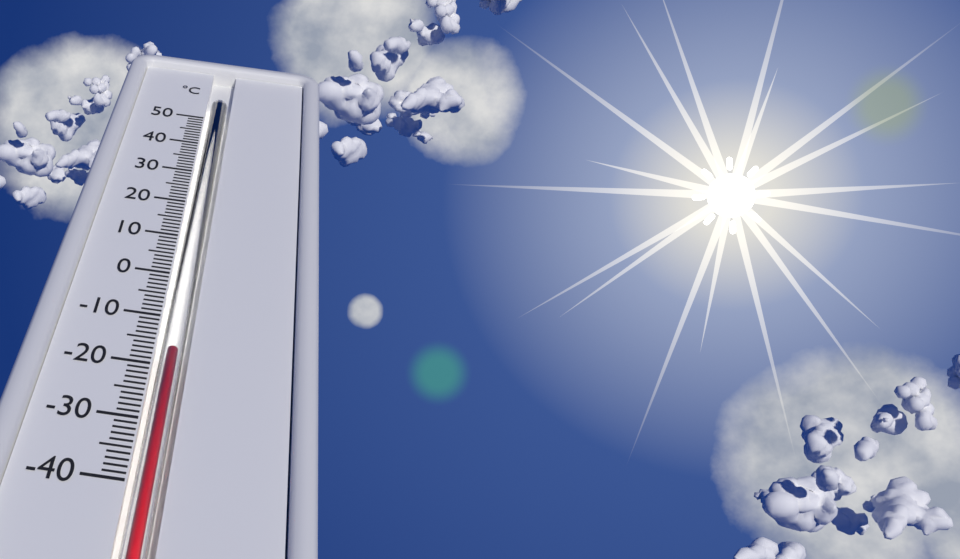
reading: -17 °C
